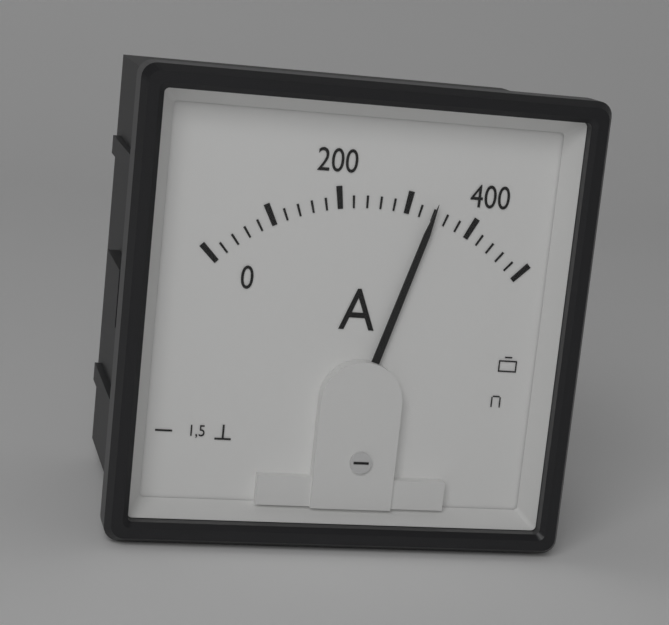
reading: 340 A
